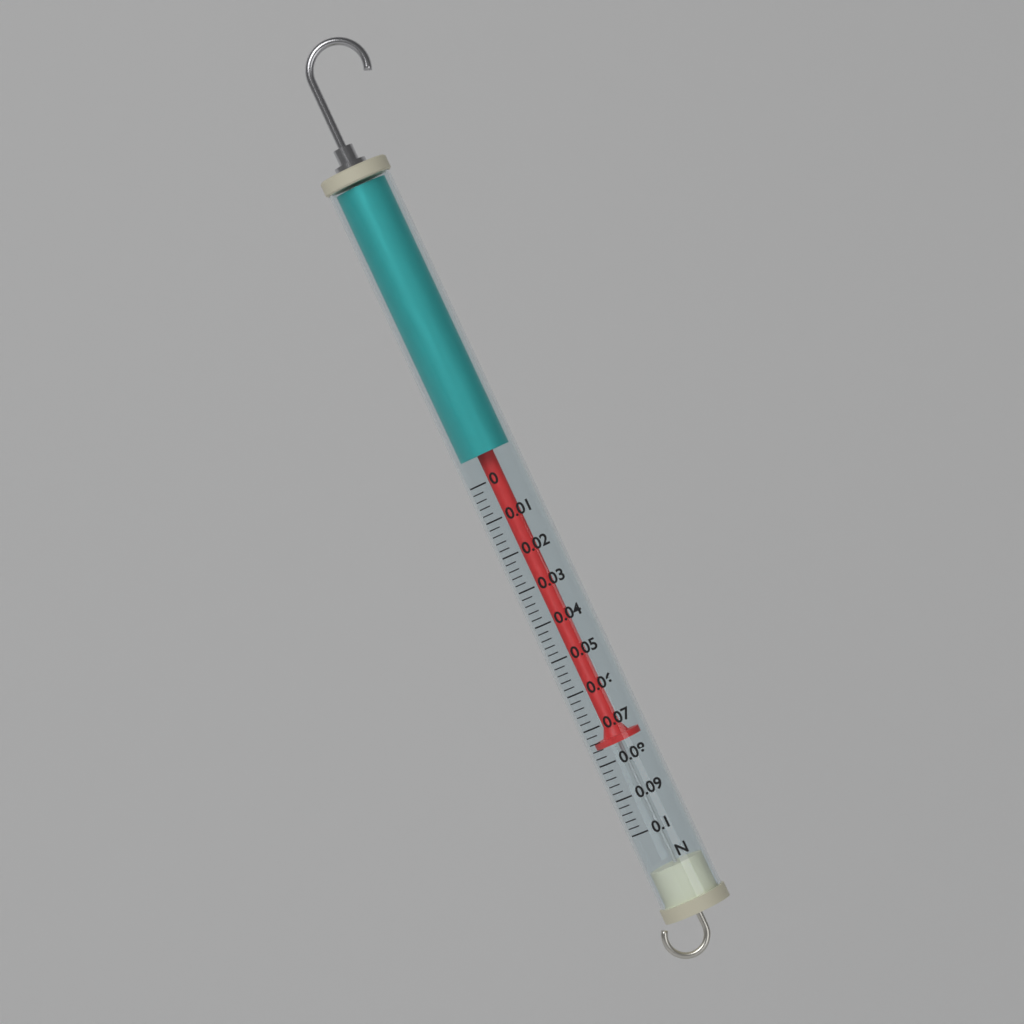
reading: 0.076 N
